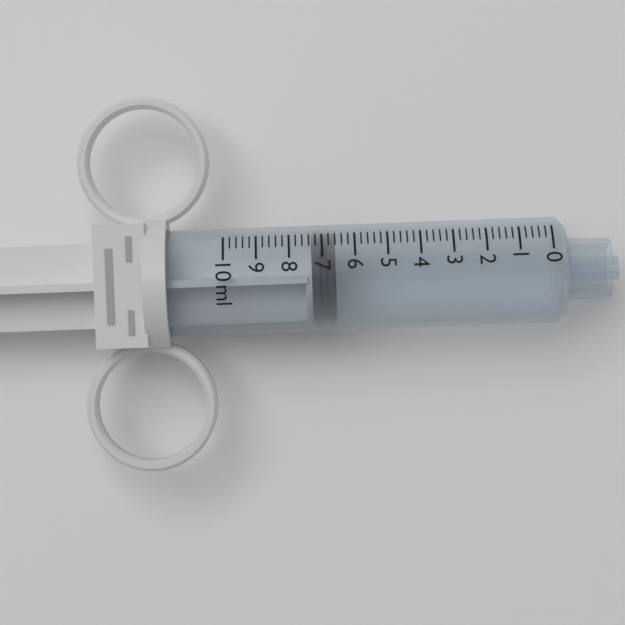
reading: 6.6 ml
